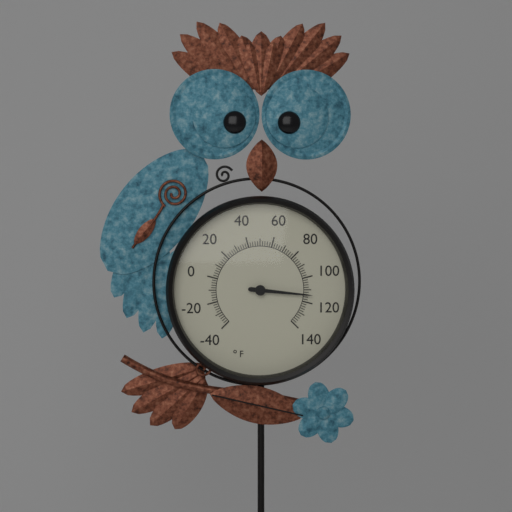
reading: 114 °F
